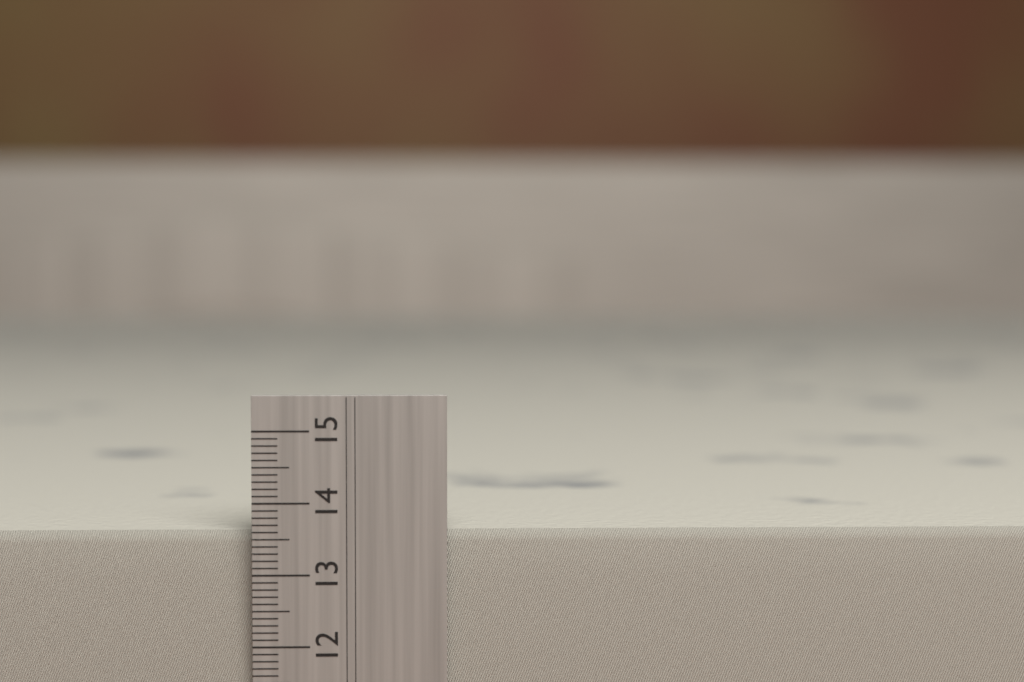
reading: 13.6 cm
